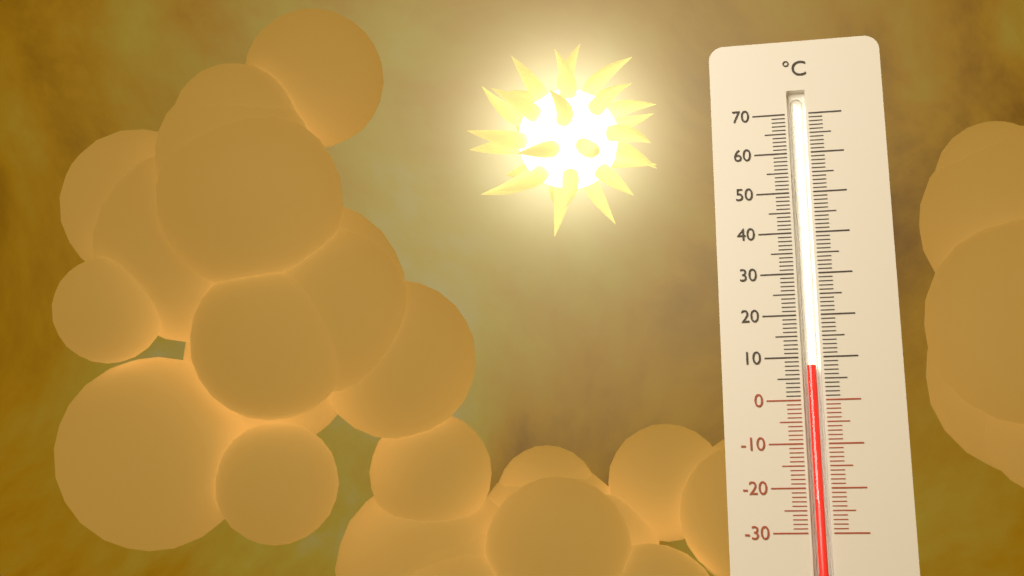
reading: 8 °C
